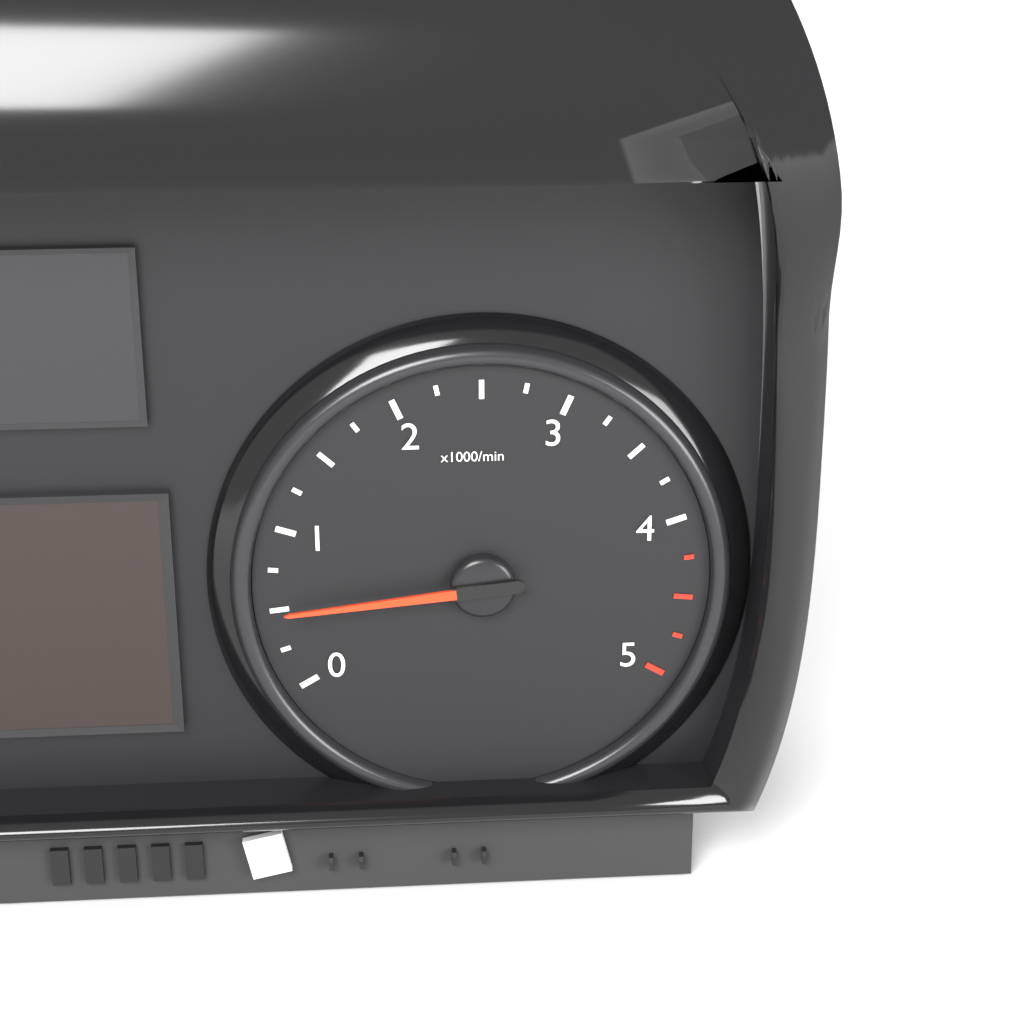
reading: 0.50 x1000/min
